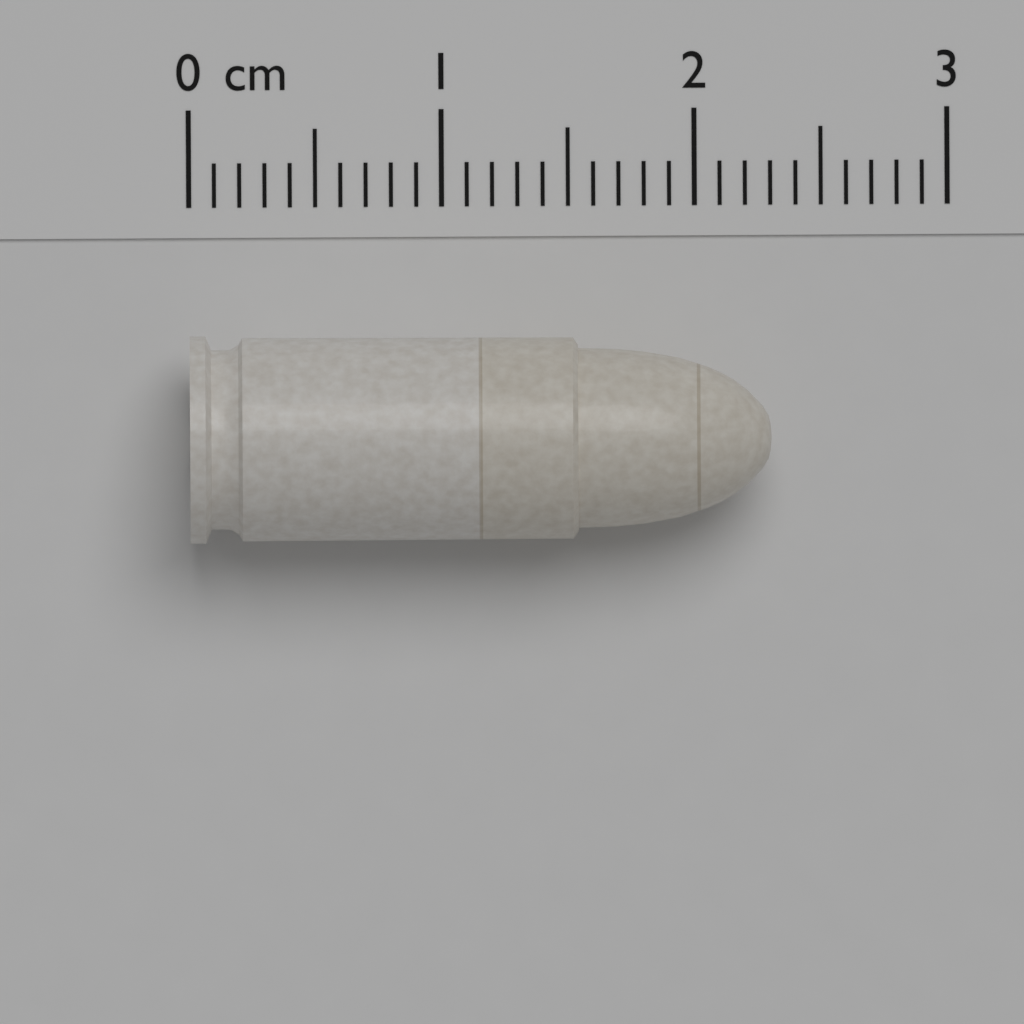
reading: 2.3 cm
